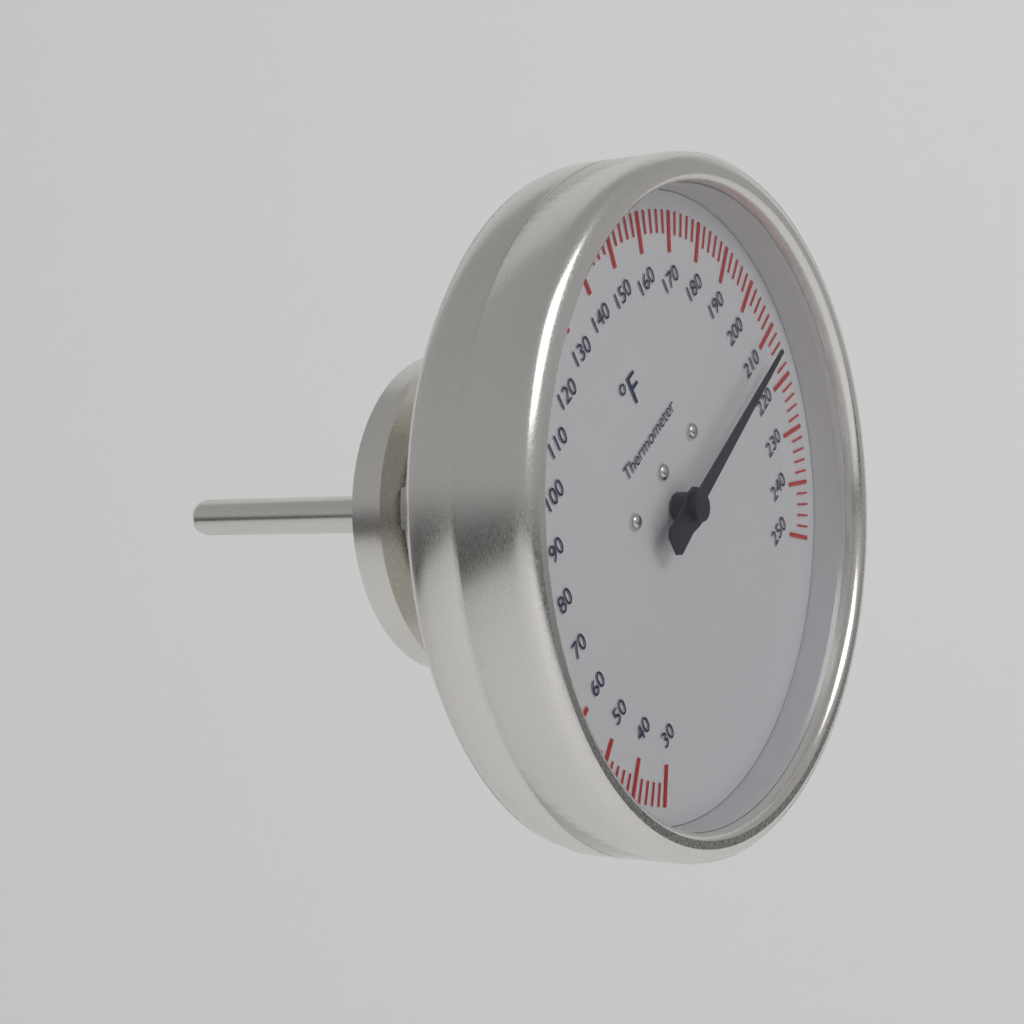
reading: 212 °F
